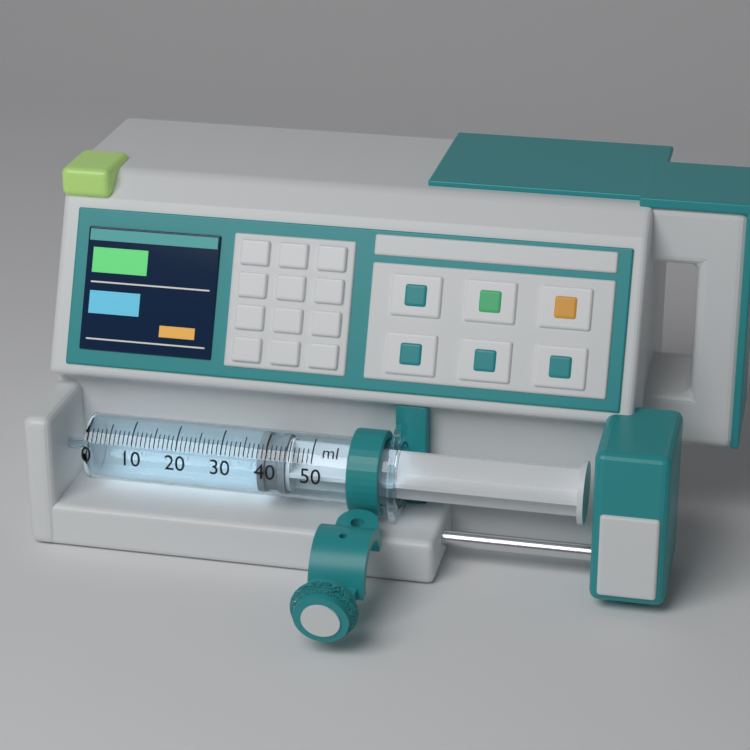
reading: 38 ml
